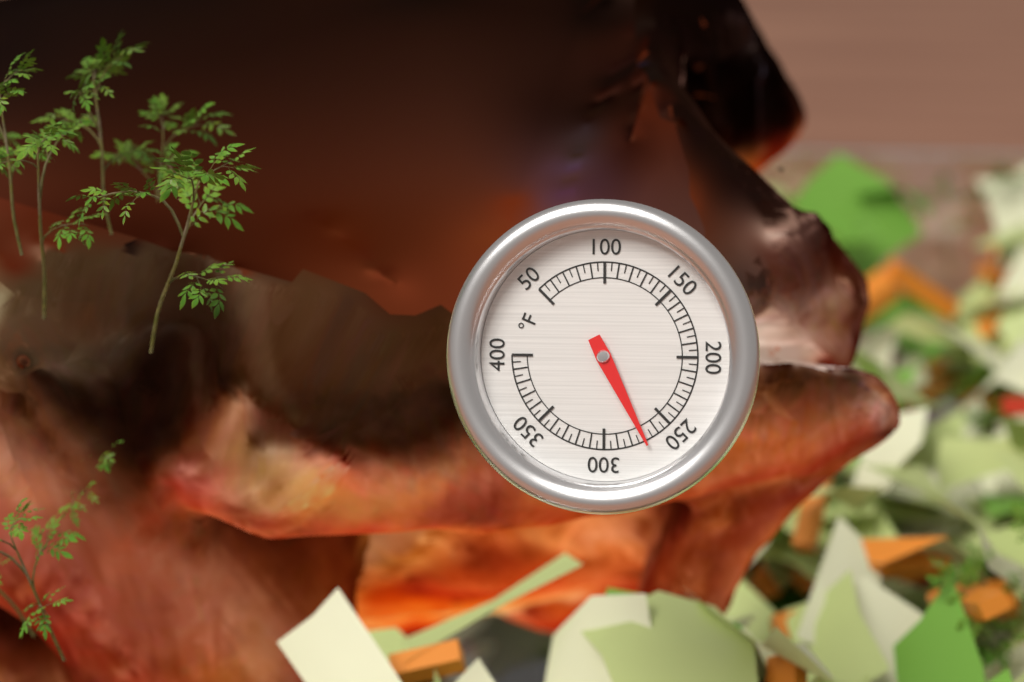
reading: 270 °F
